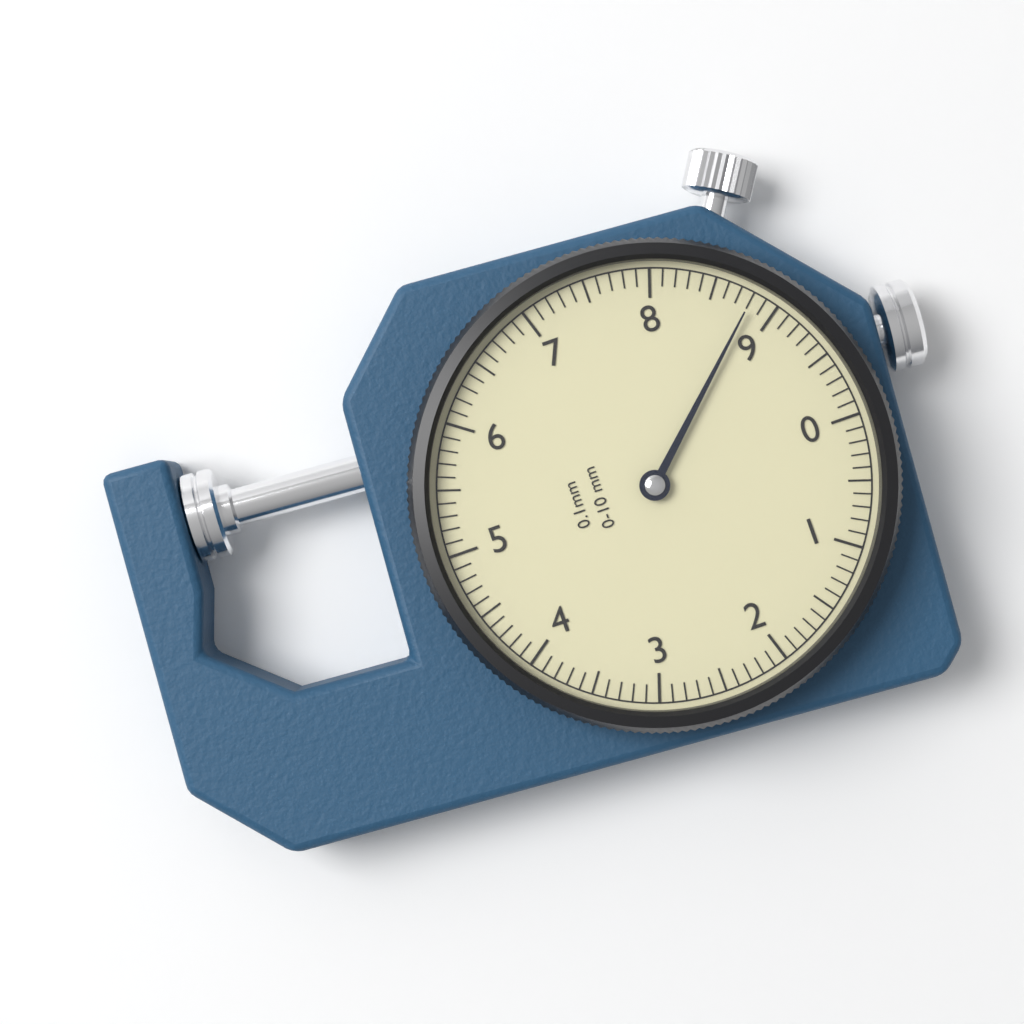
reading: 8.8 mm
